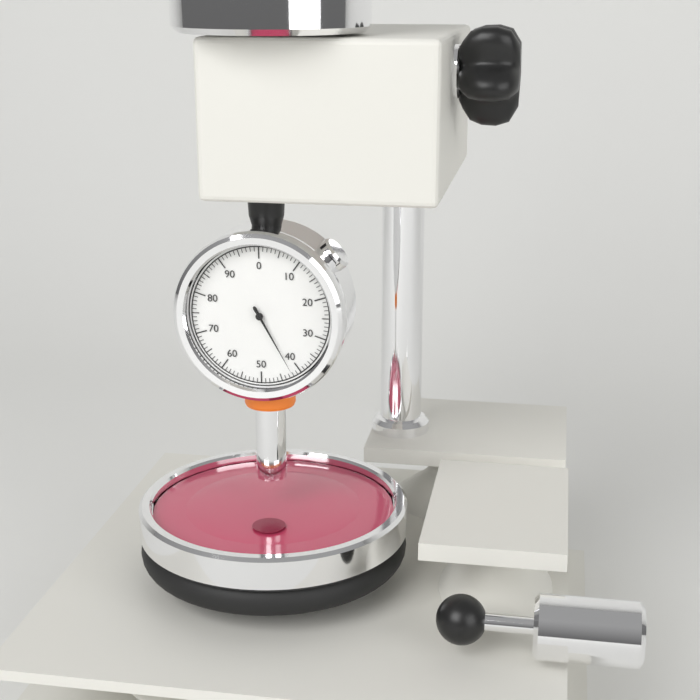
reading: 42 (no unit)
